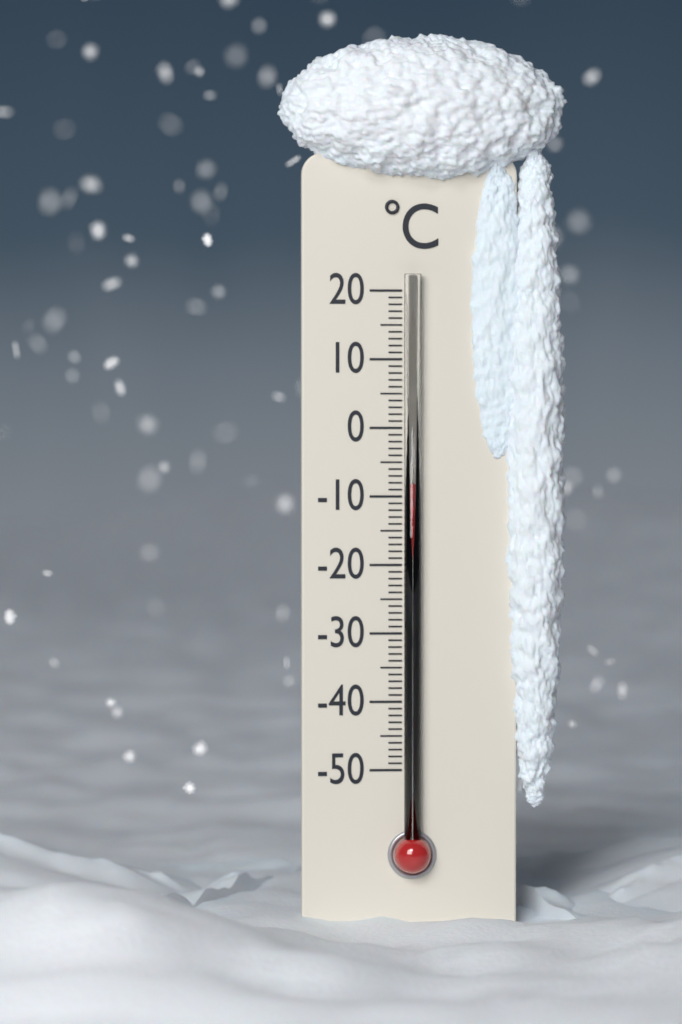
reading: -8 °C
